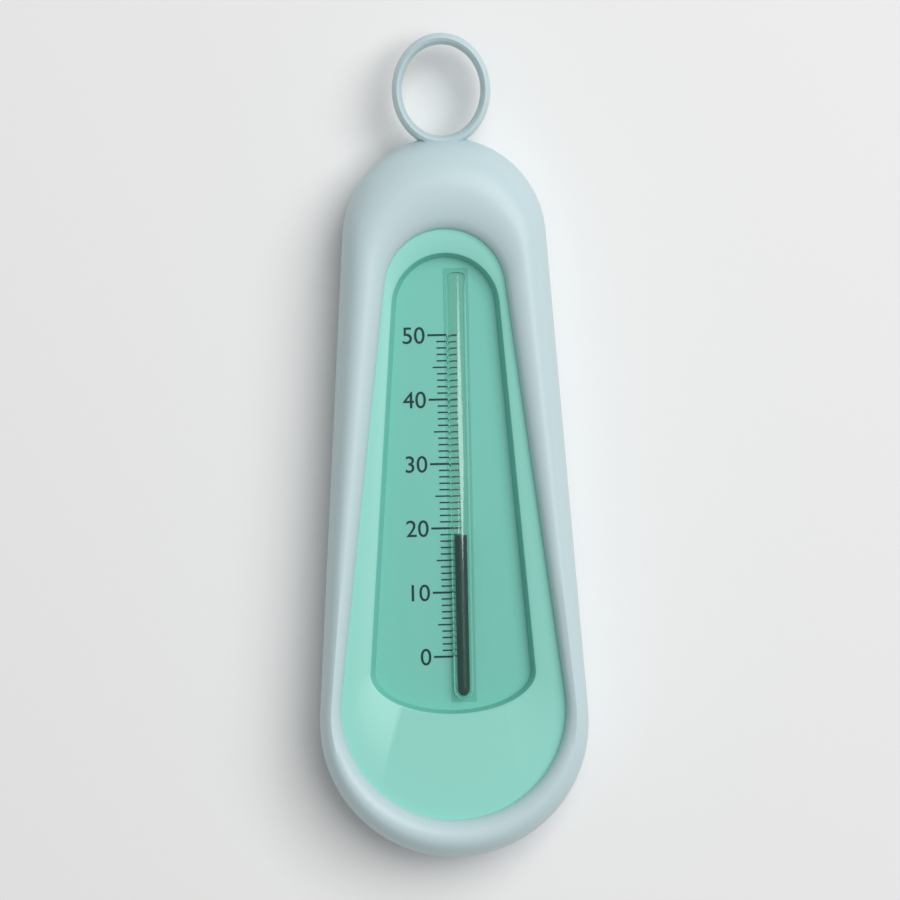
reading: 19 (no unit)
